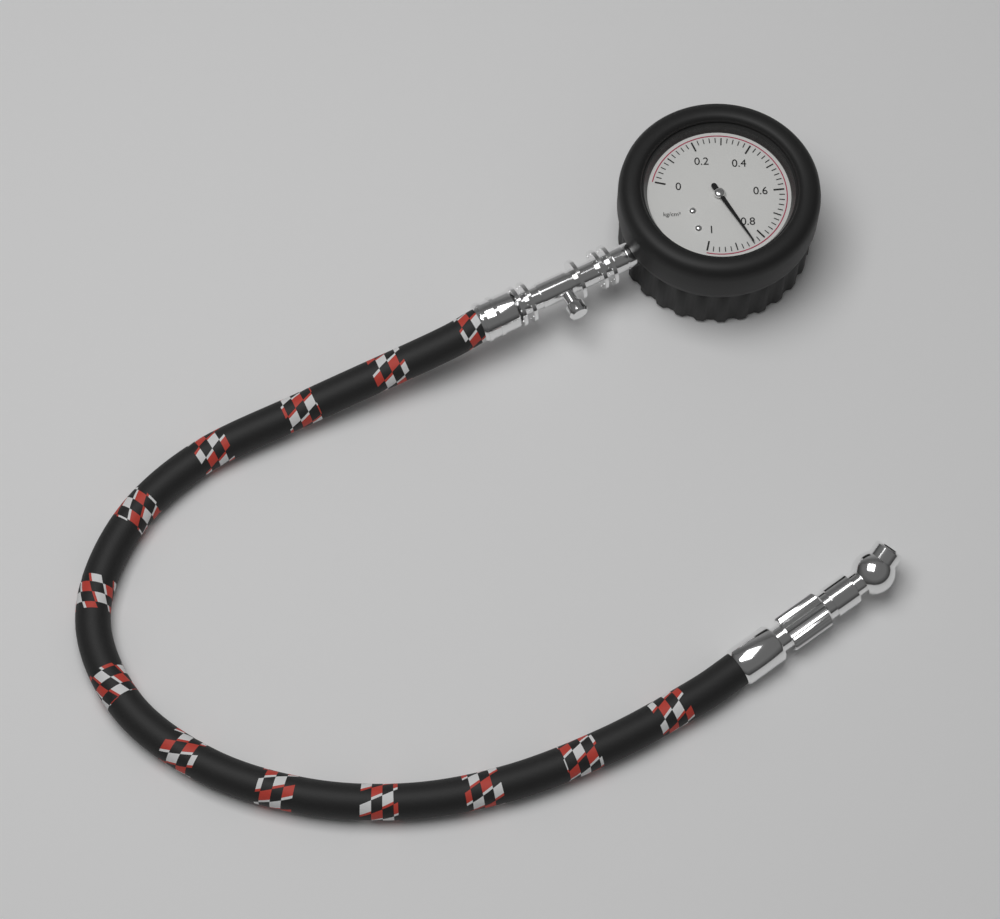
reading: 0.84 kg/cm²
